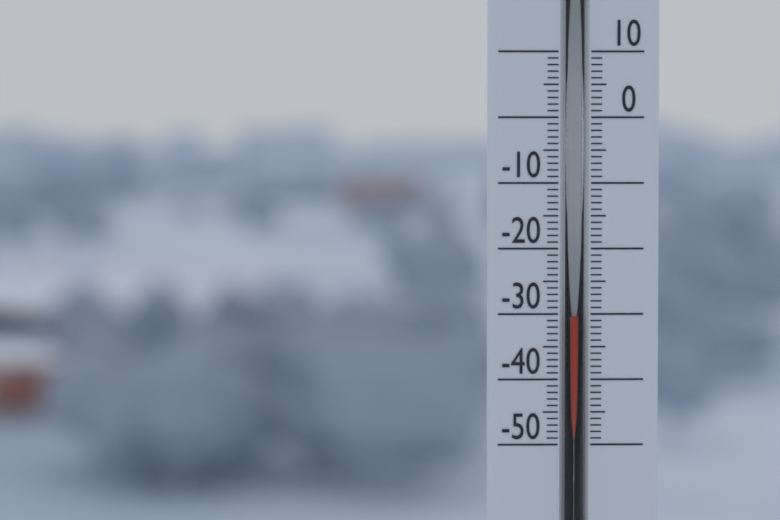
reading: -30 (no unit)
